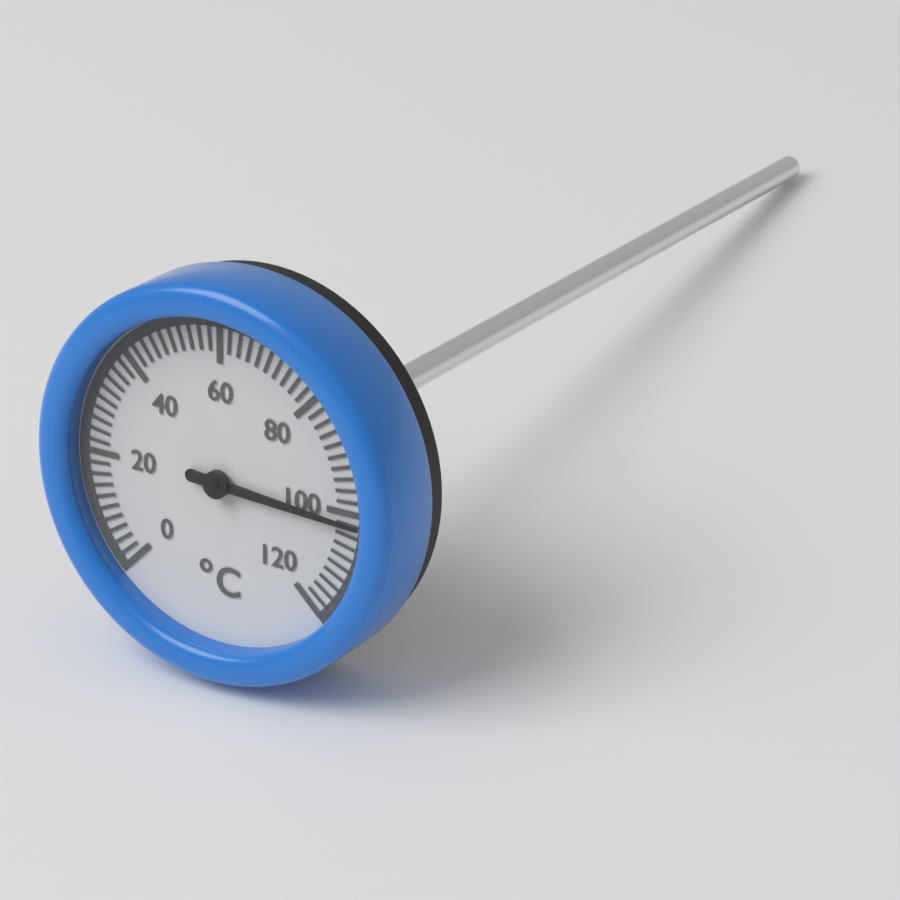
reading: 102 °C
